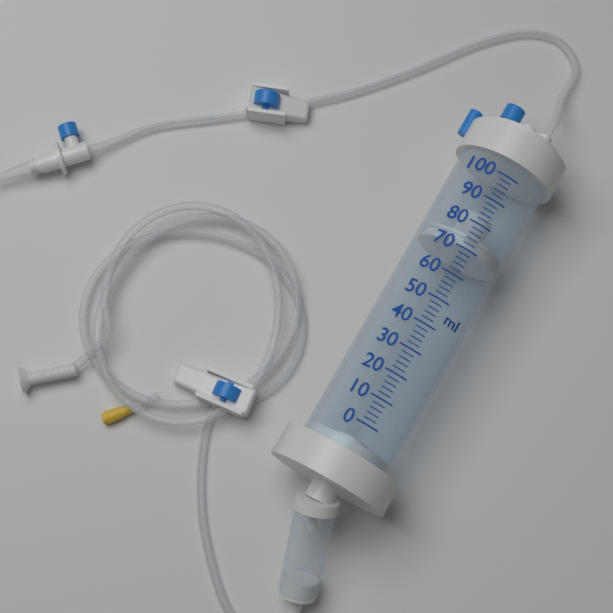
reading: 70 ml
